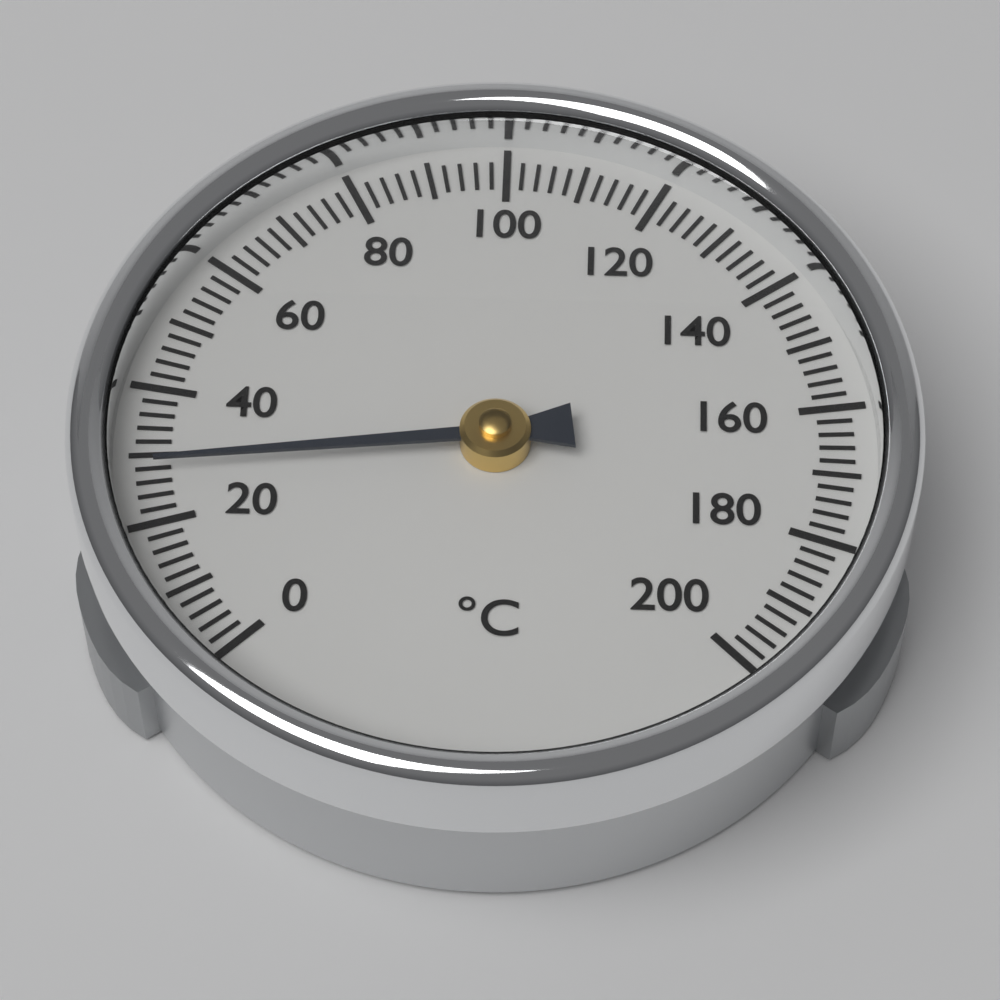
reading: 28 °C
